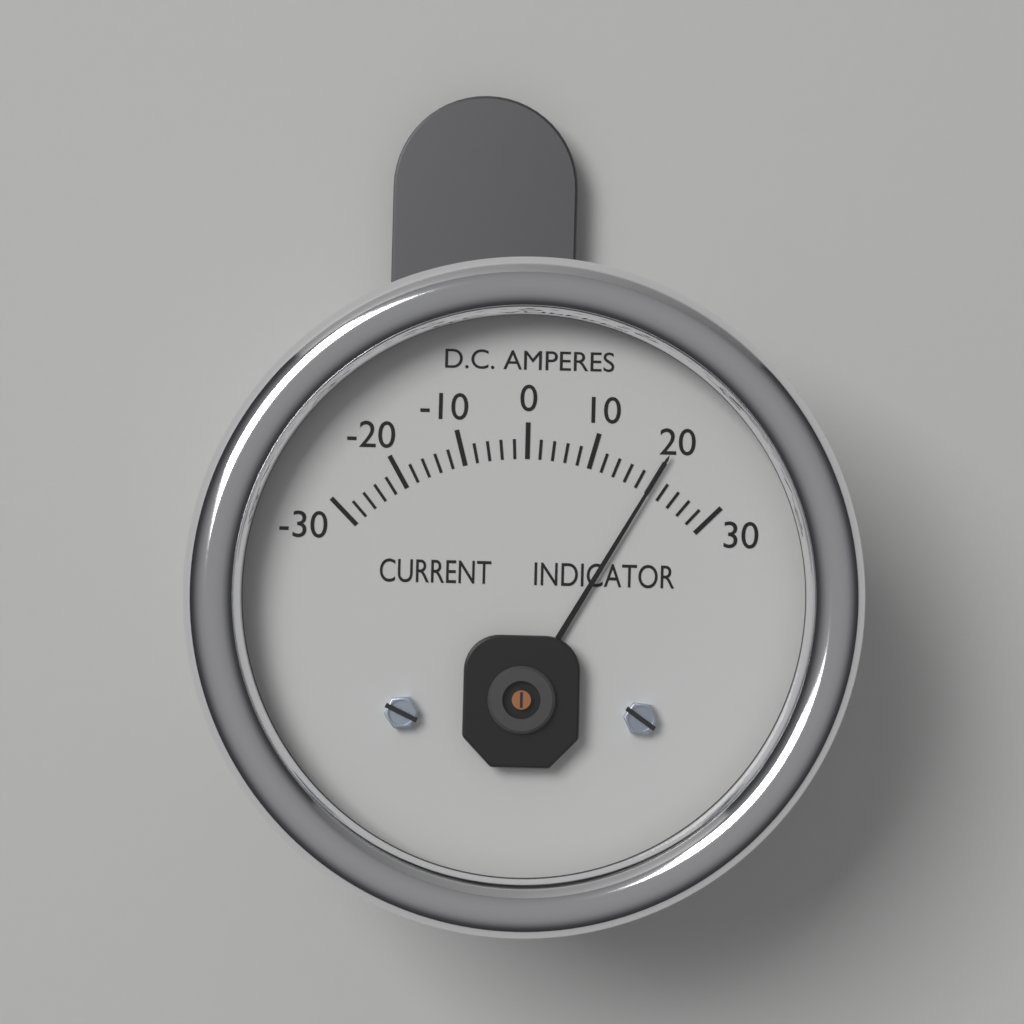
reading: 20 A
